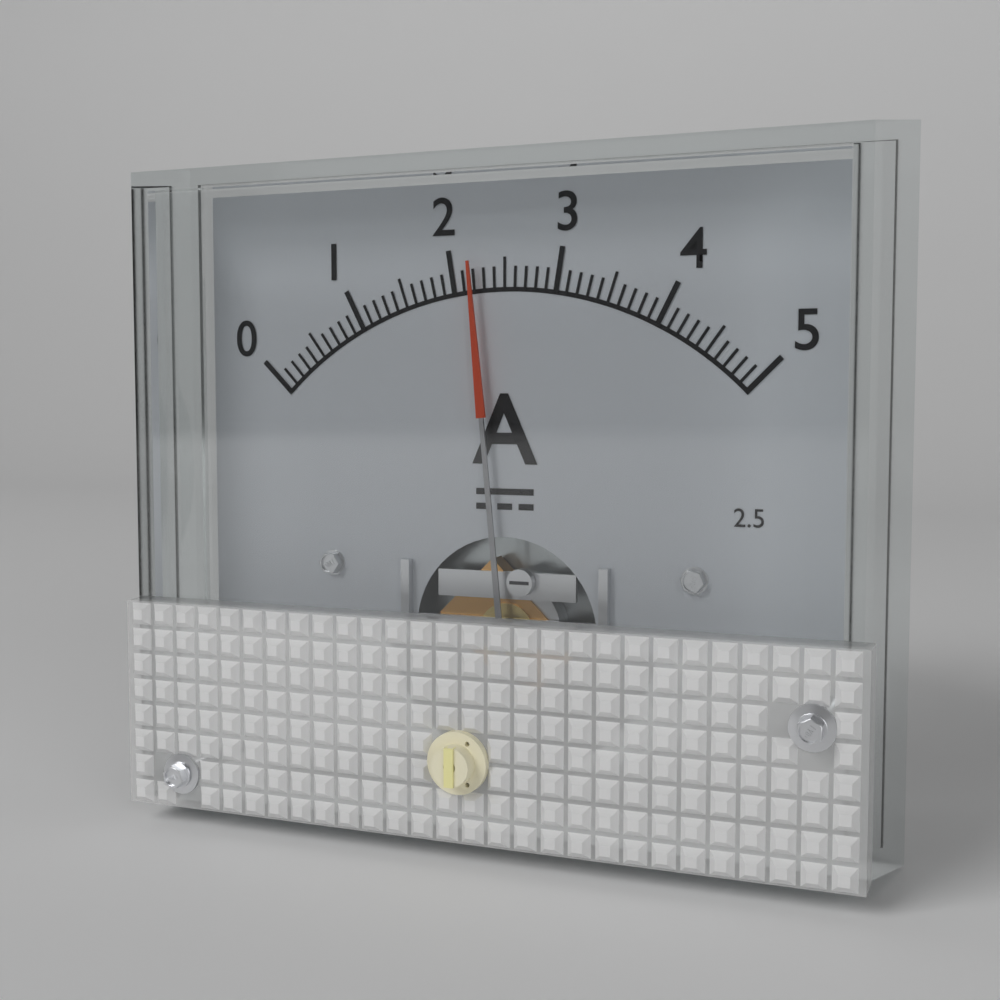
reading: 2.2 A
